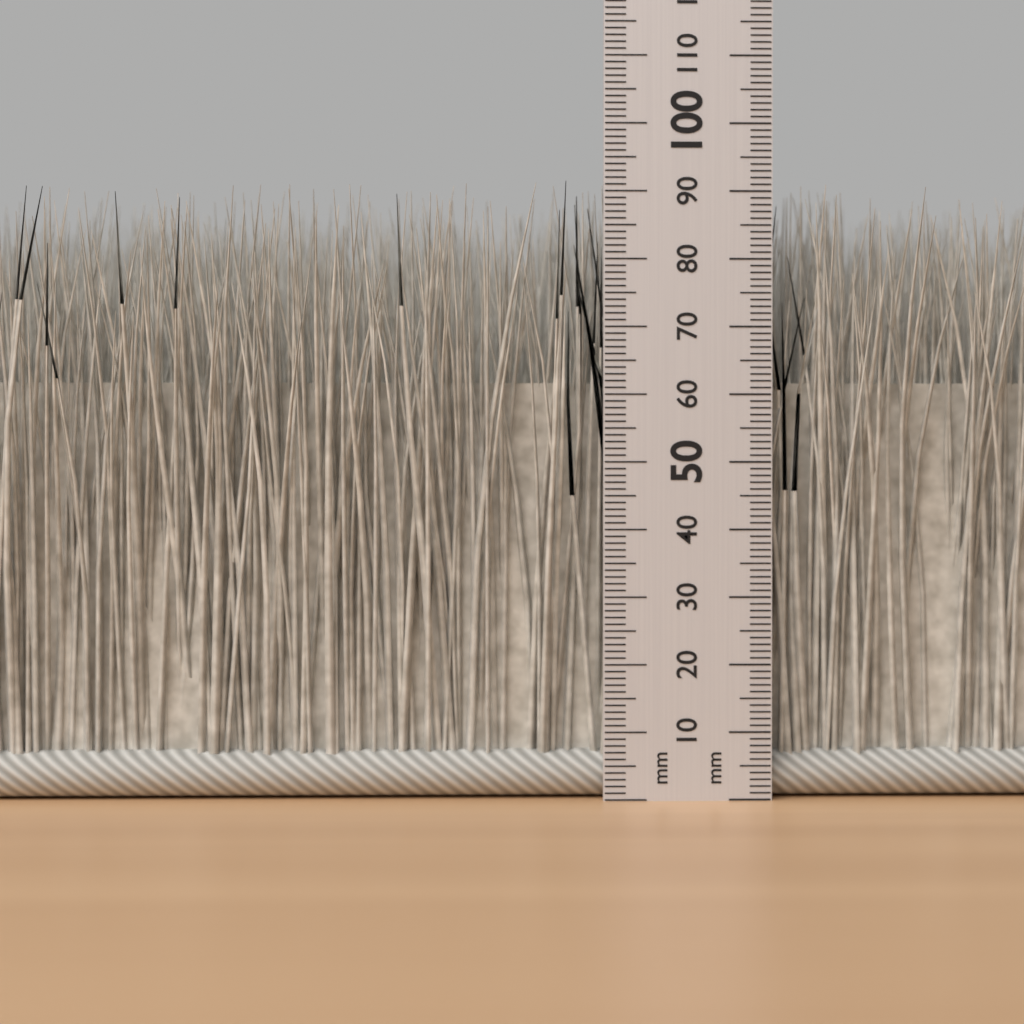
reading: 91 mm
